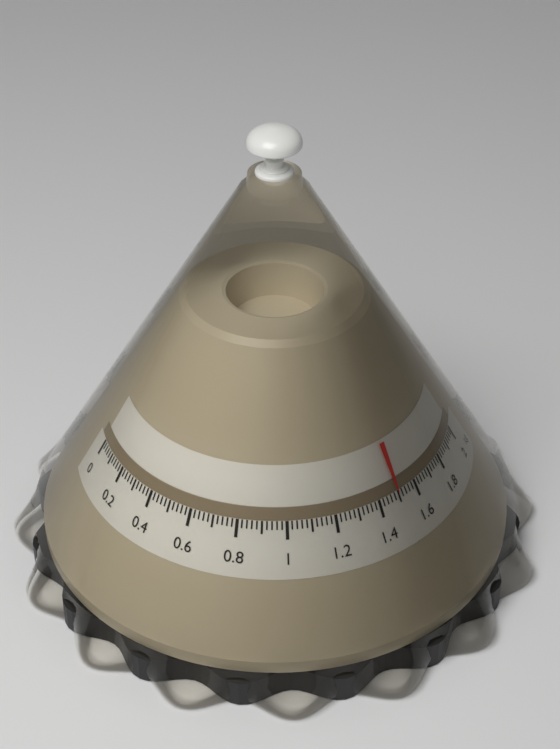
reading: 1.50 kg
